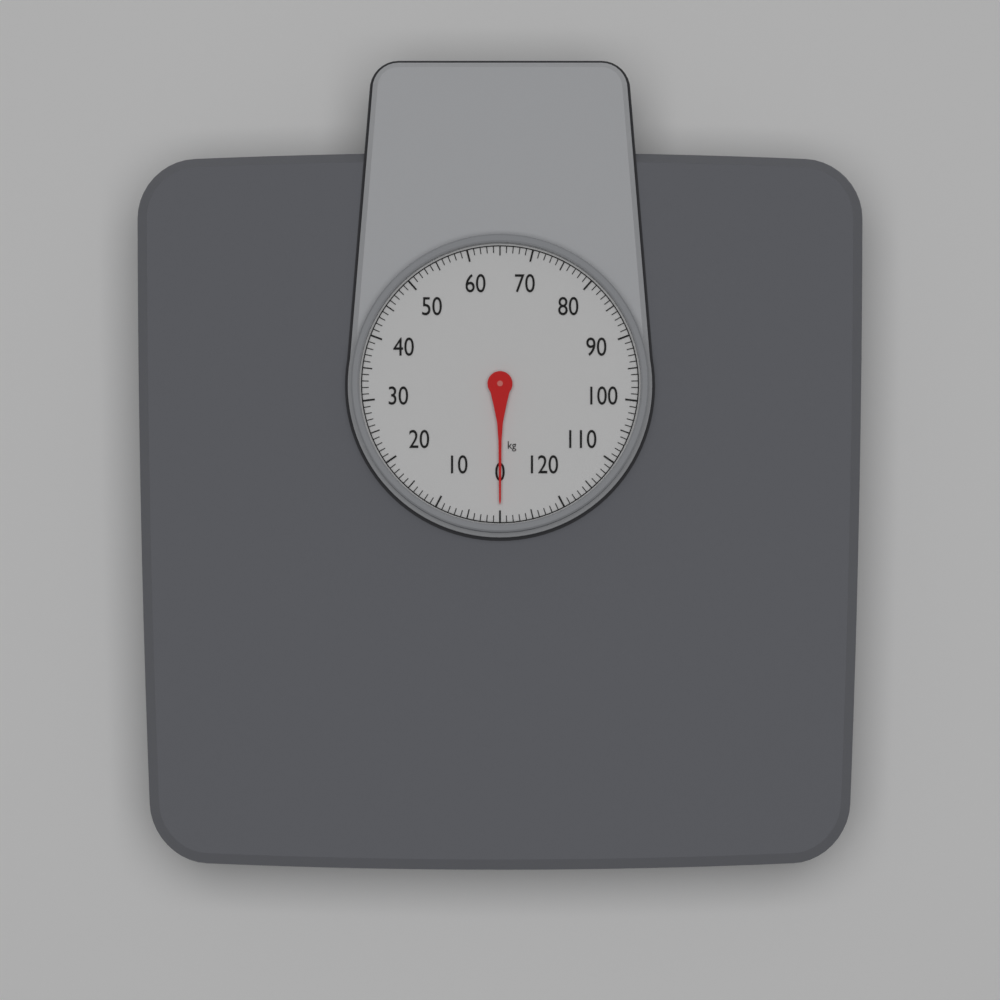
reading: 0 kg
